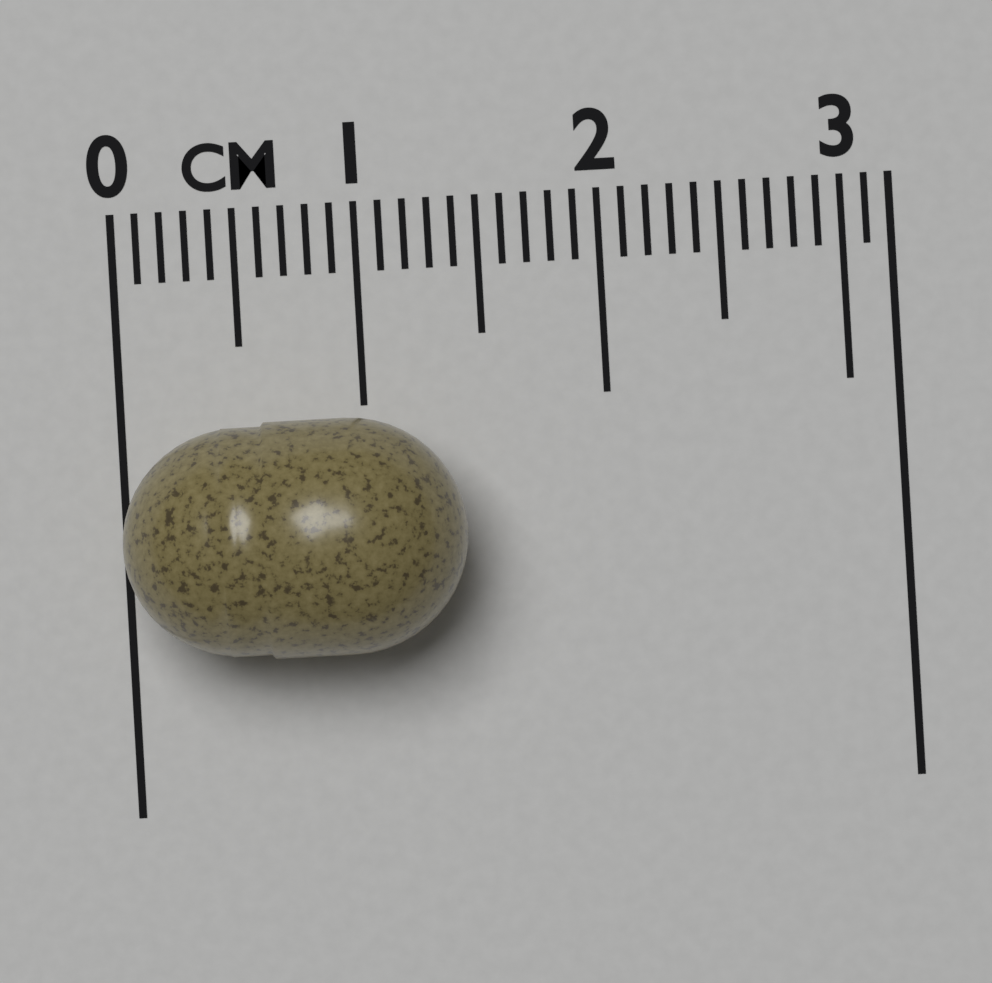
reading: 1.4 cm
